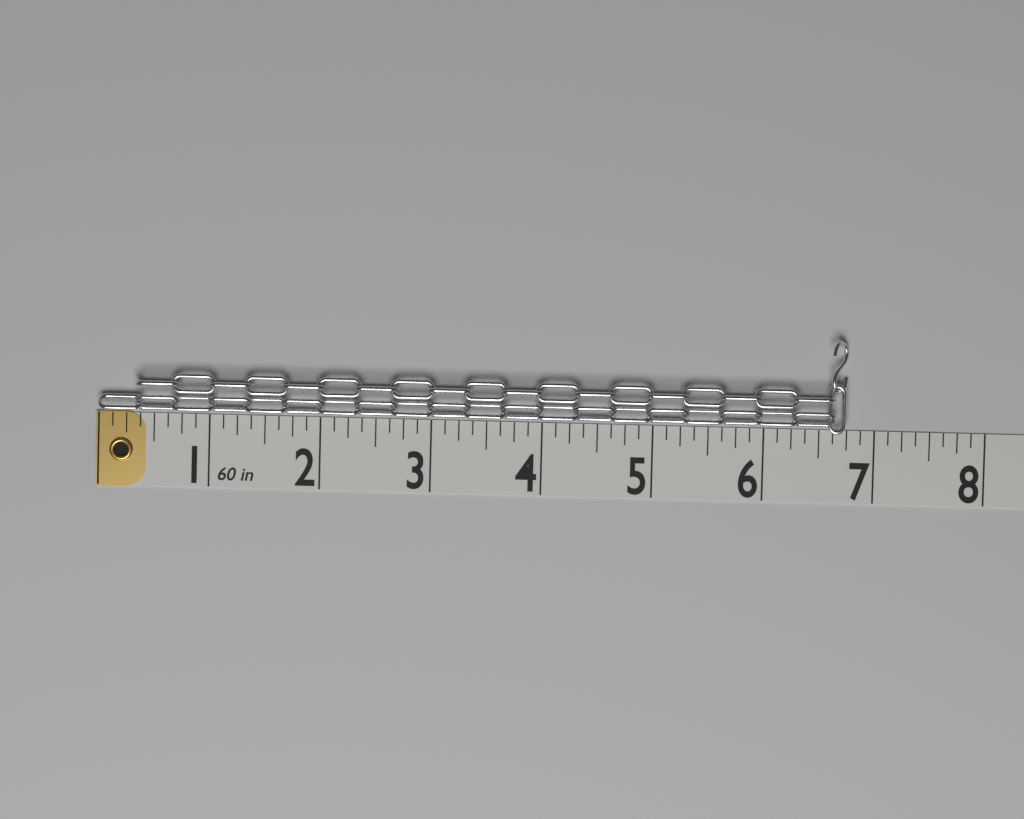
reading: 6.750 in
